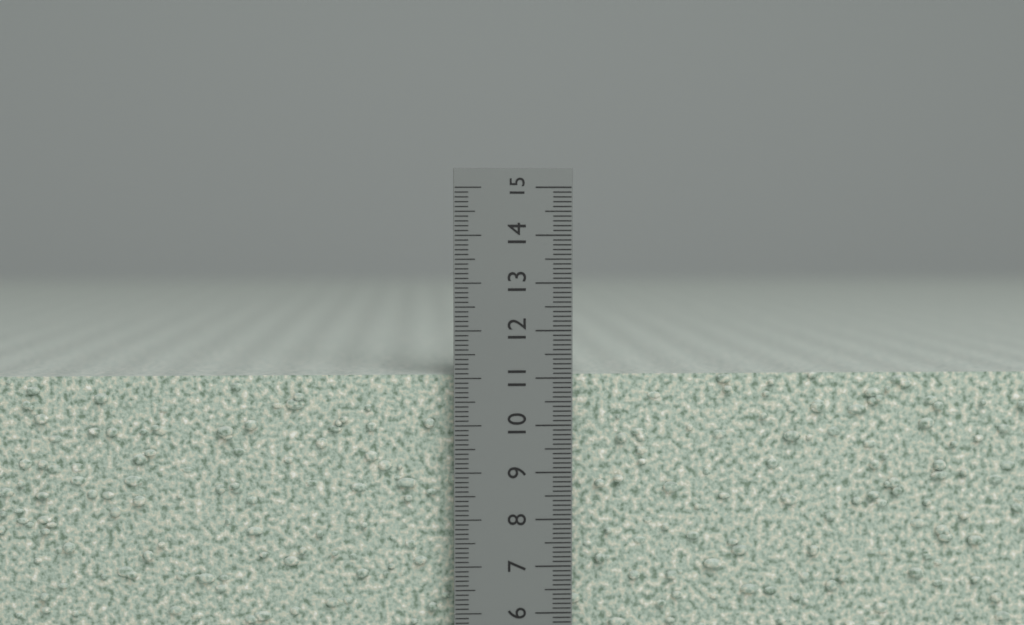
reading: 11.1 cm
